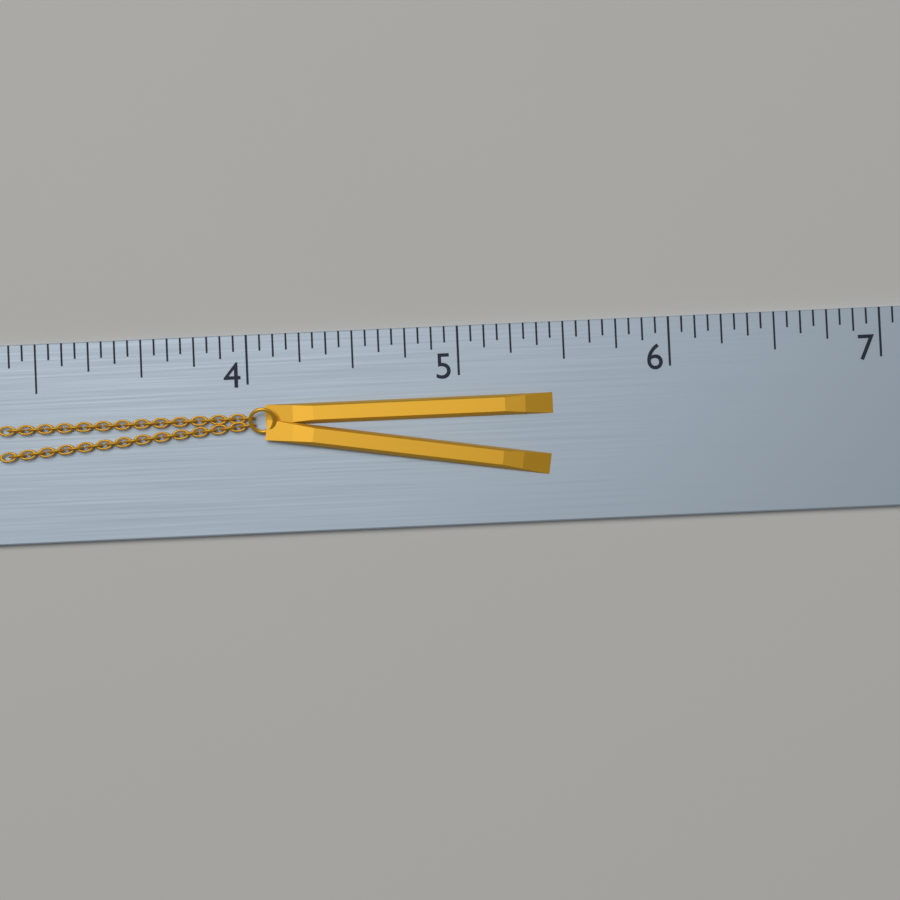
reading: 5.4375 (no unit)
